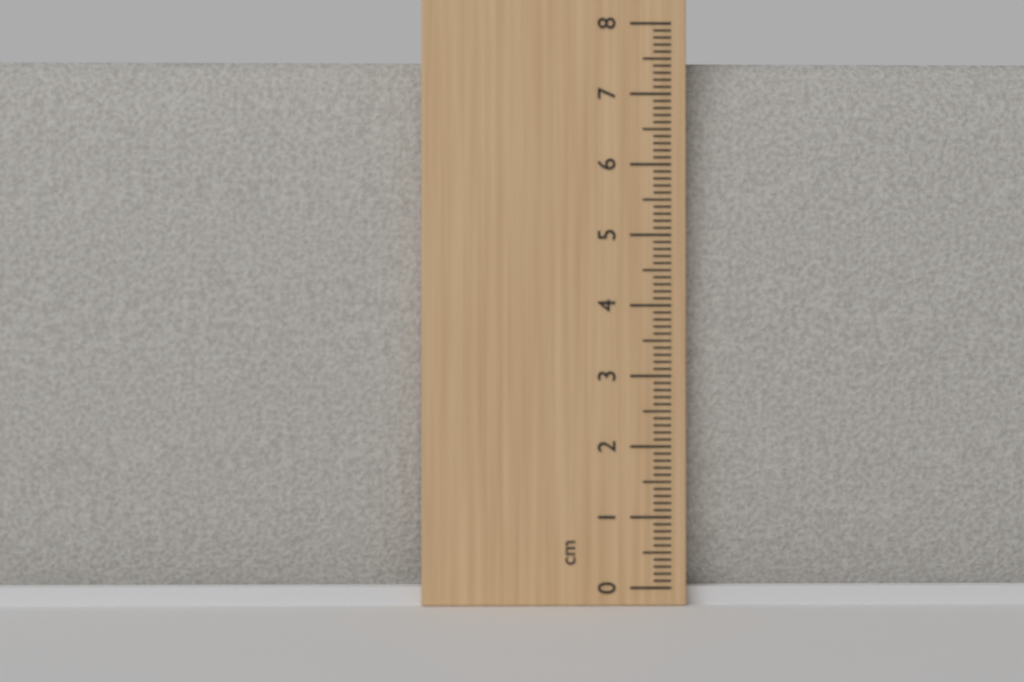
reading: 7.5 cm
